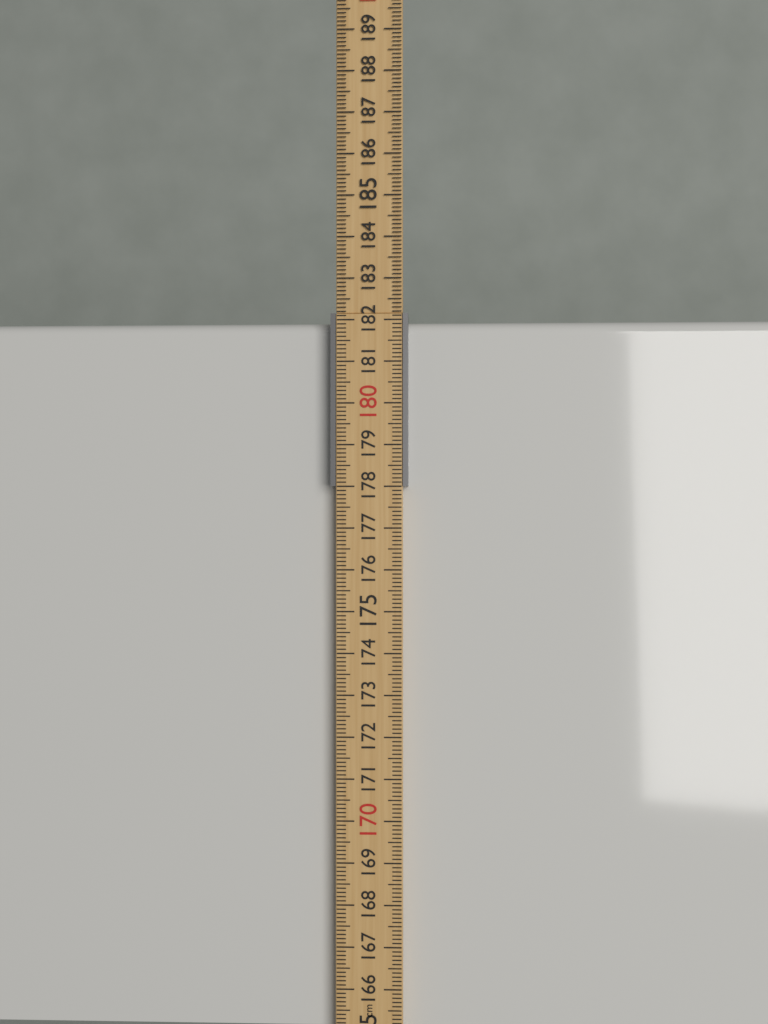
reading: 182.0 cm
